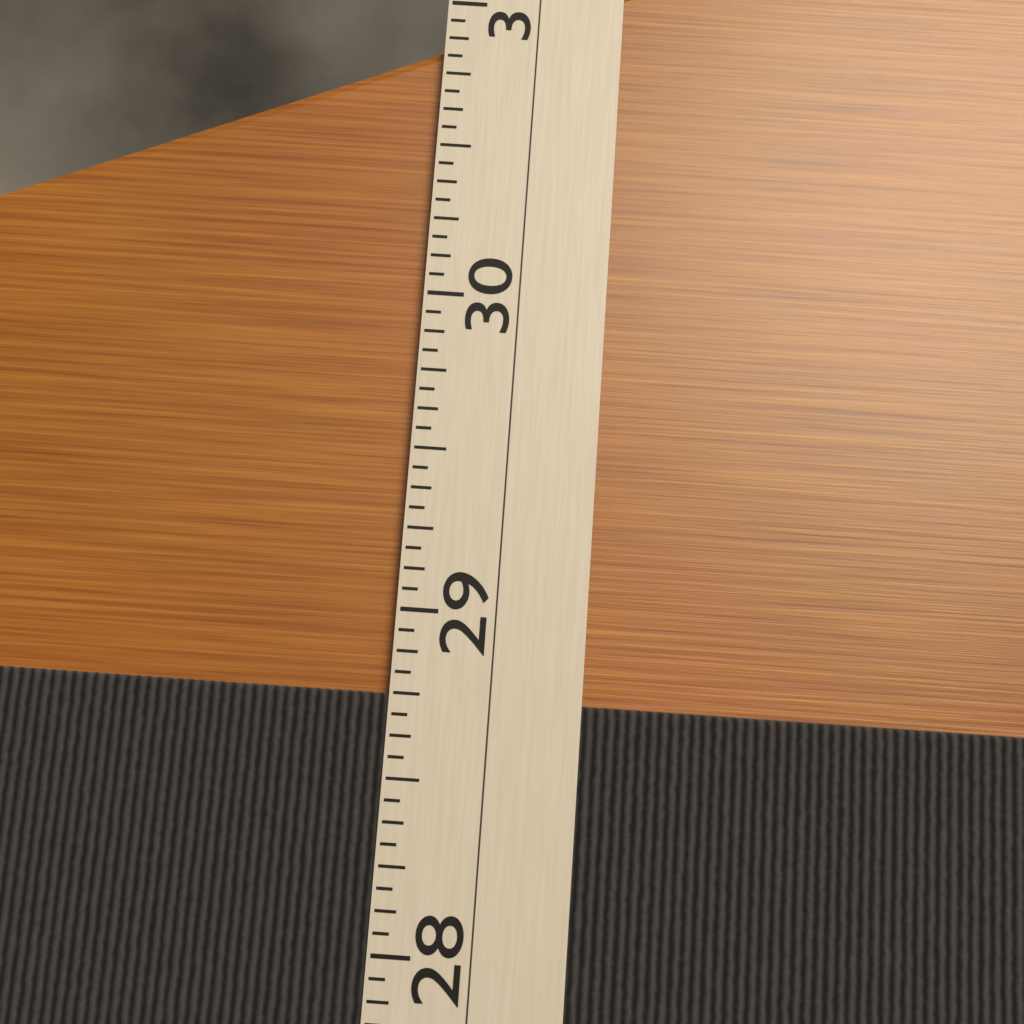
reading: 28.7500 (no unit)
